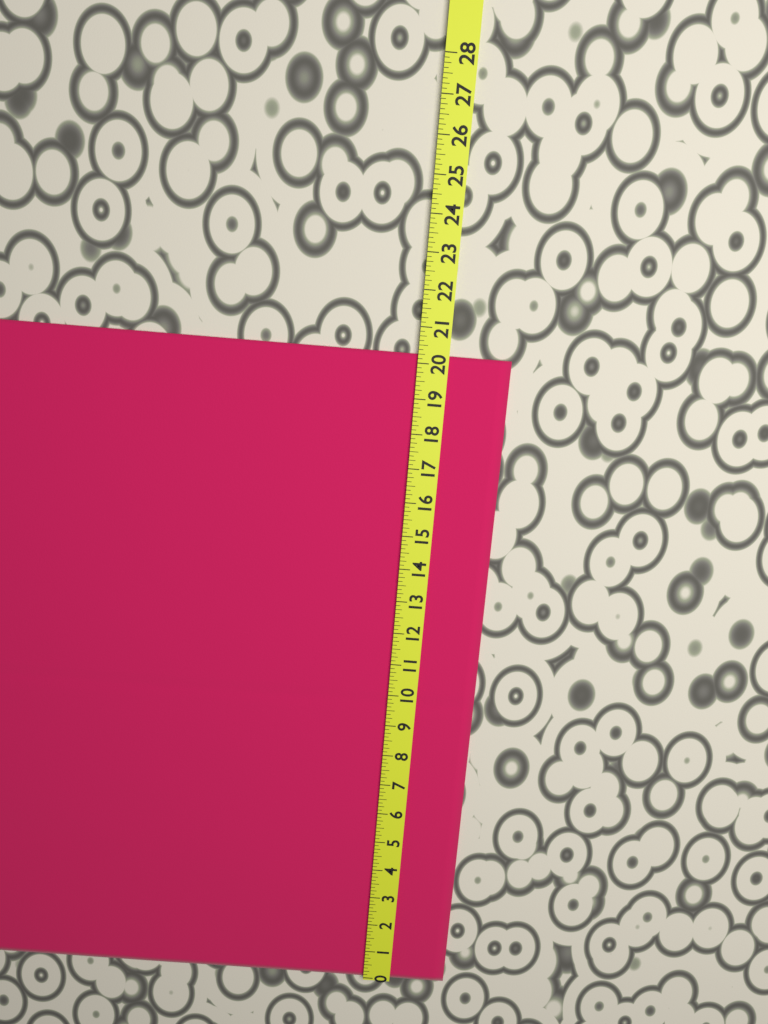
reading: 20.250 (no unit)
